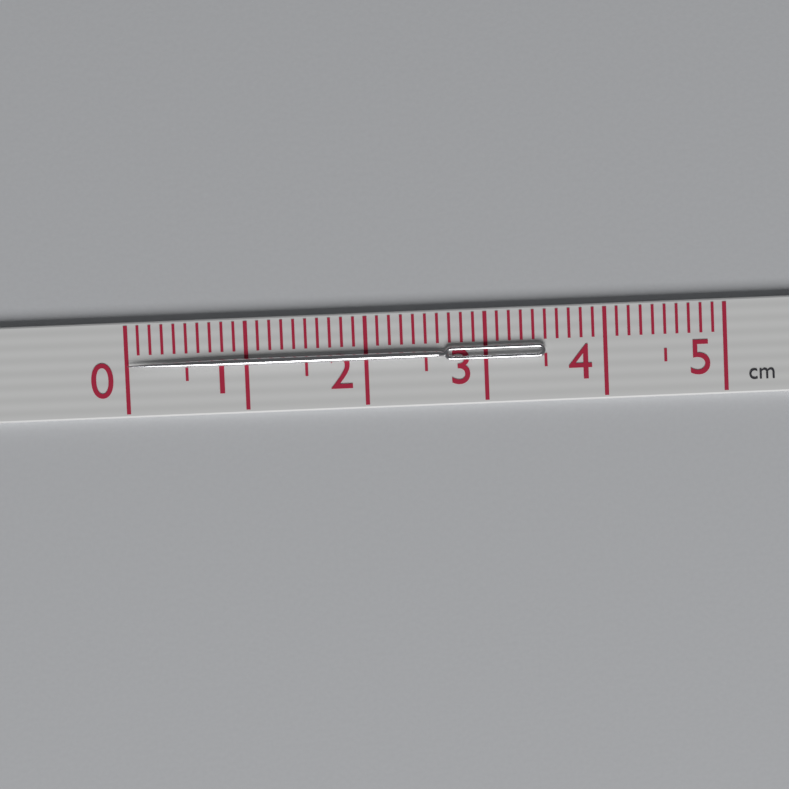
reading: 3.5 cm
